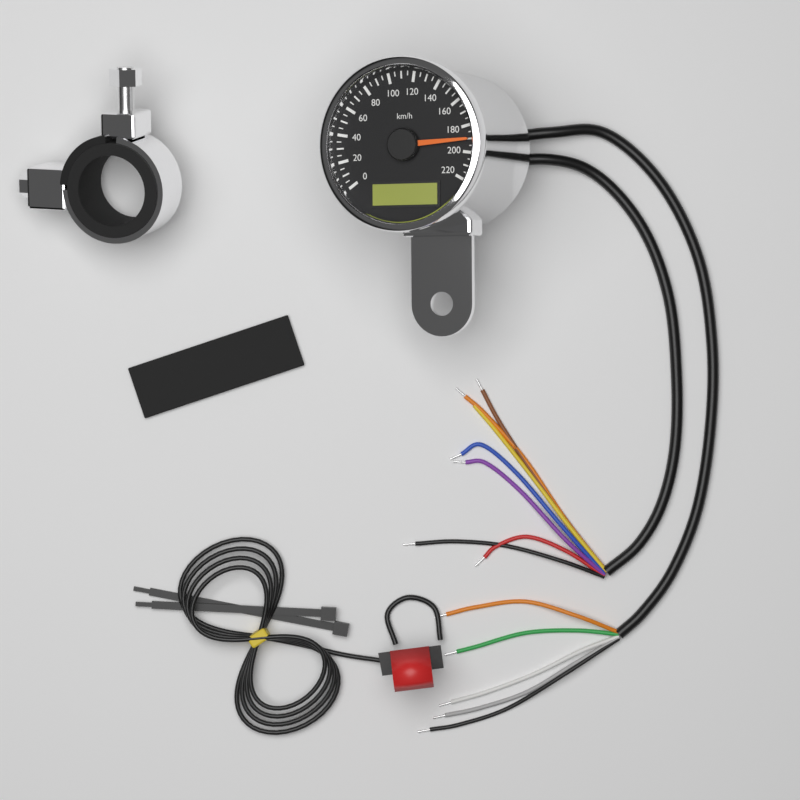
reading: 190 km/h
